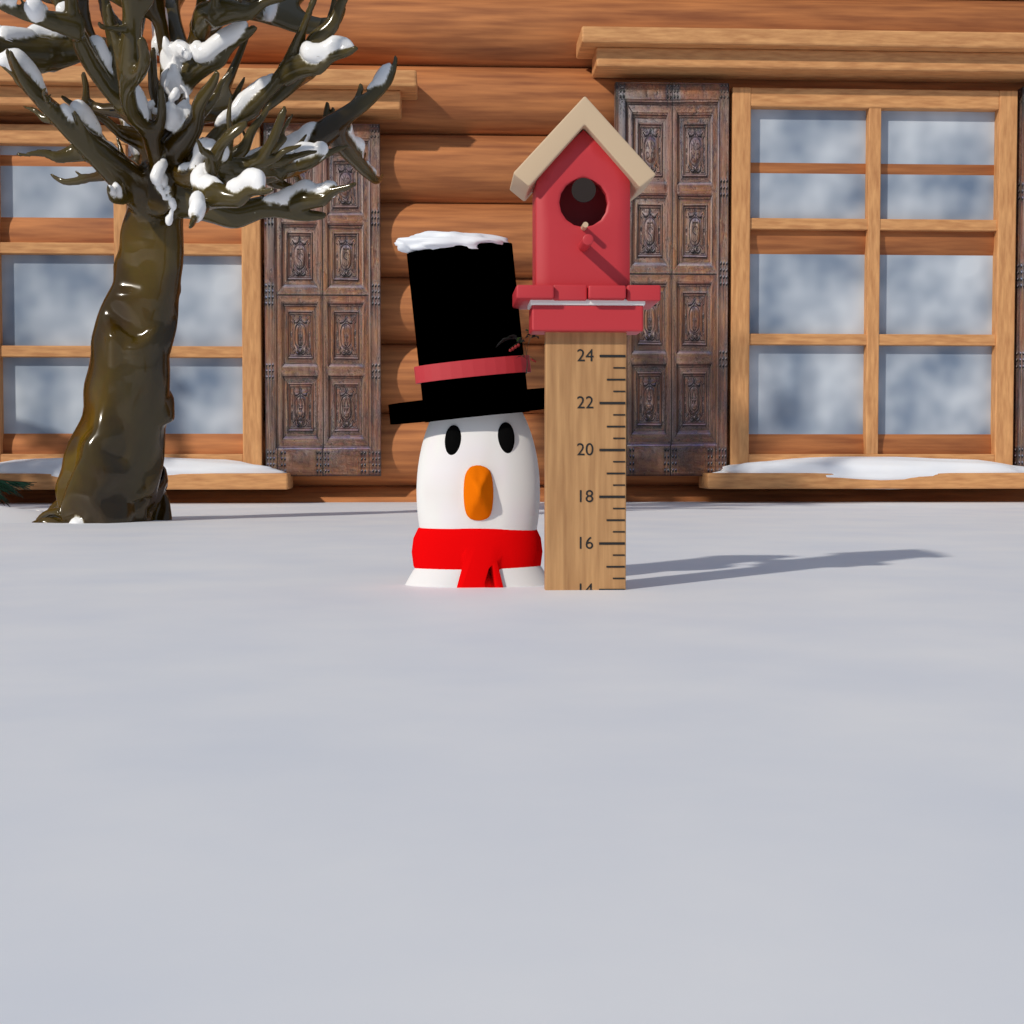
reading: 14.0 (no unit)
